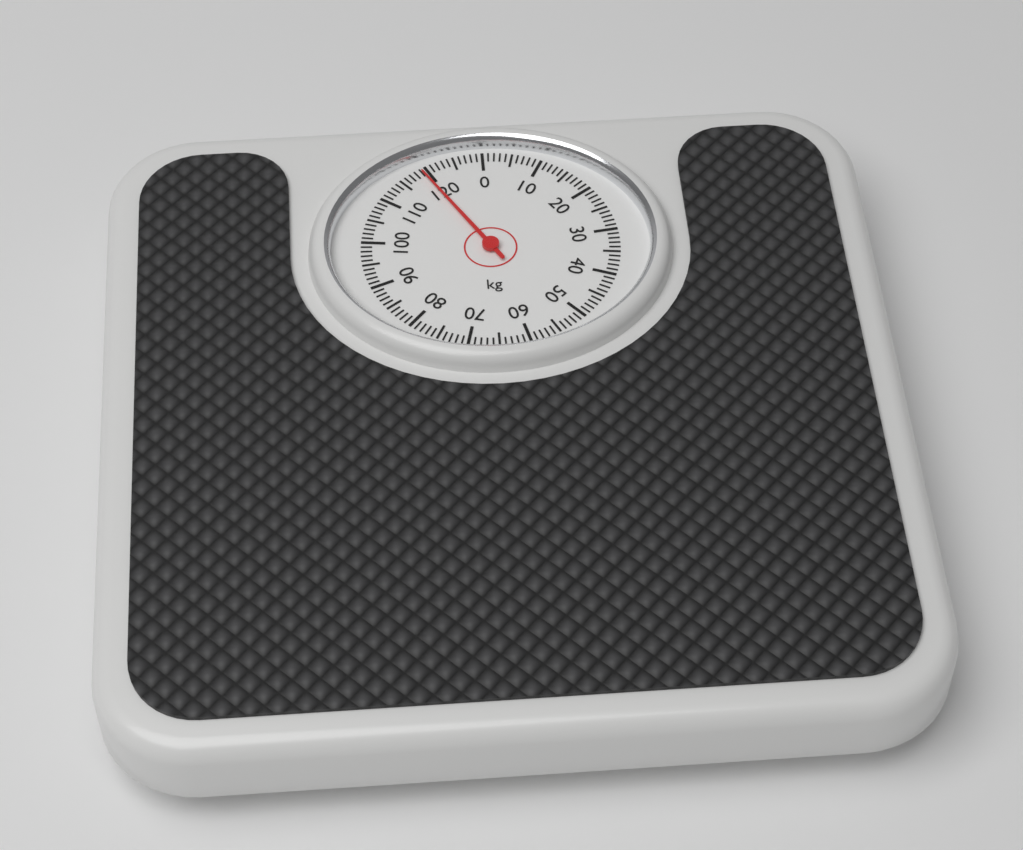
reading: 119 kg
